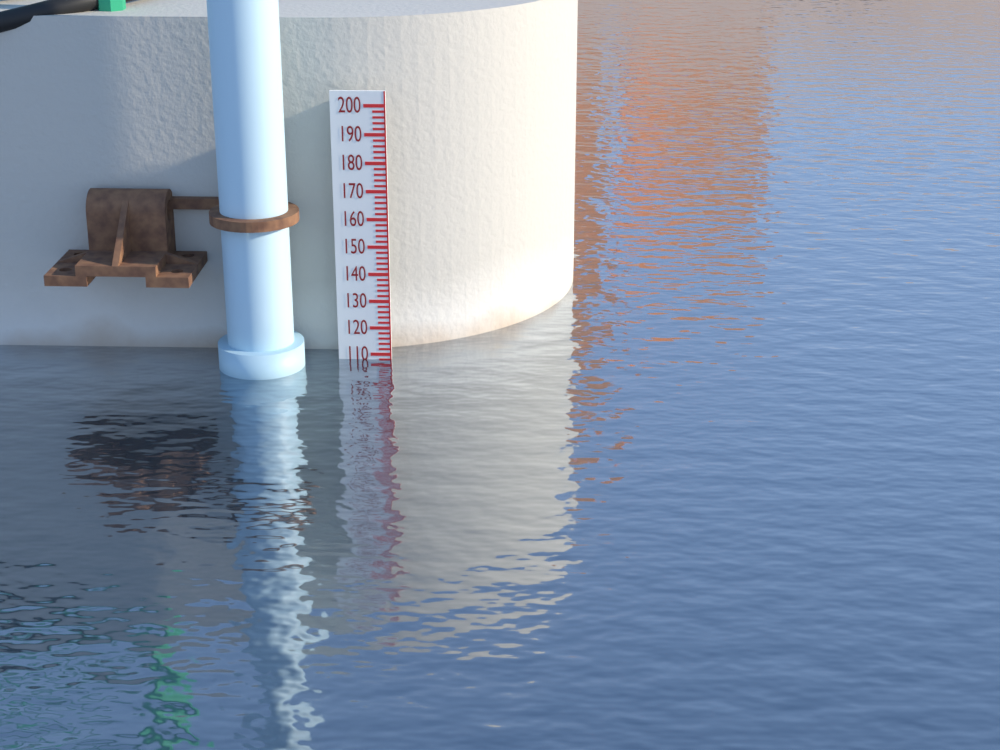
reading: 108 (no unit)
